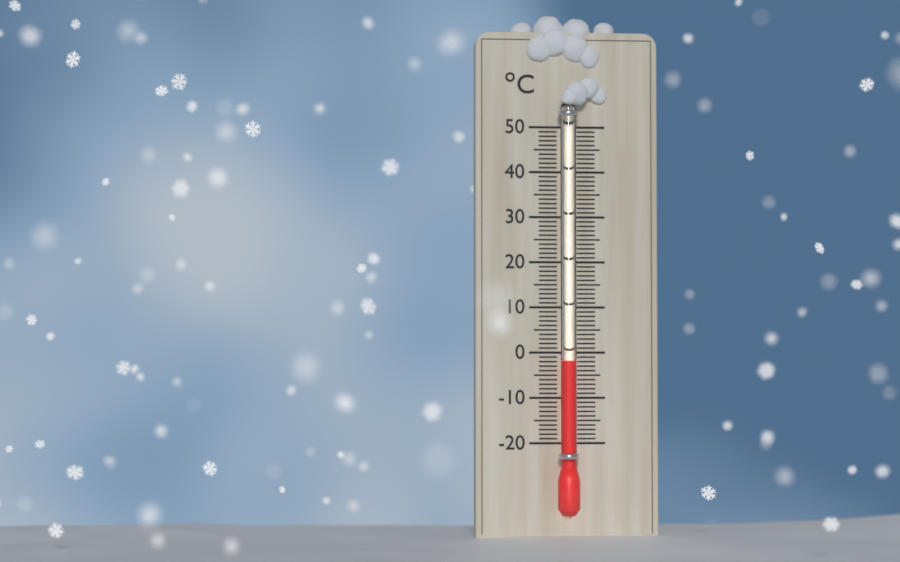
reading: -2 °C
